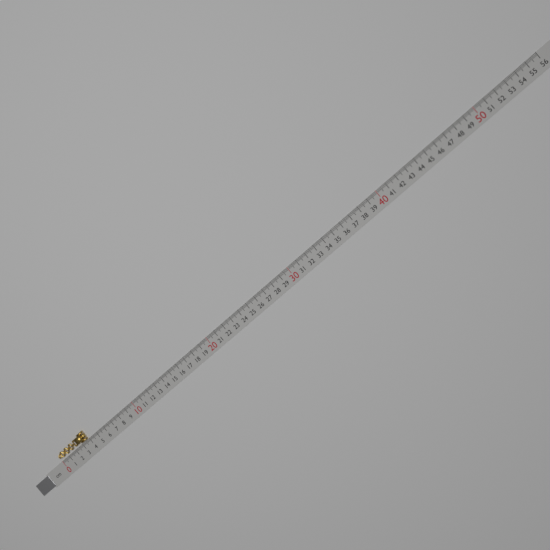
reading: 3.9 cm
